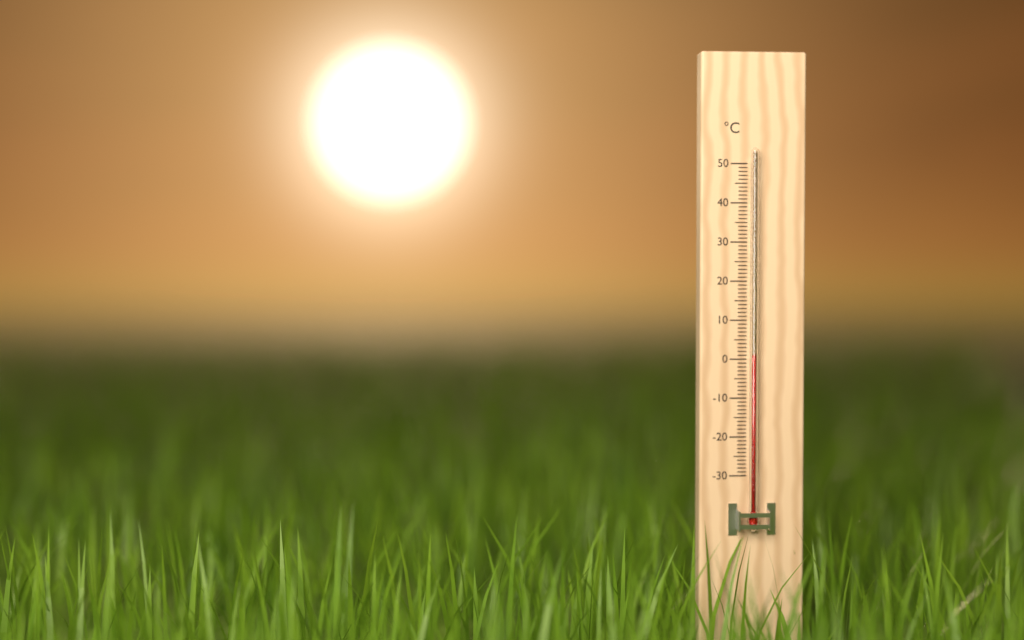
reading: 1 °C
